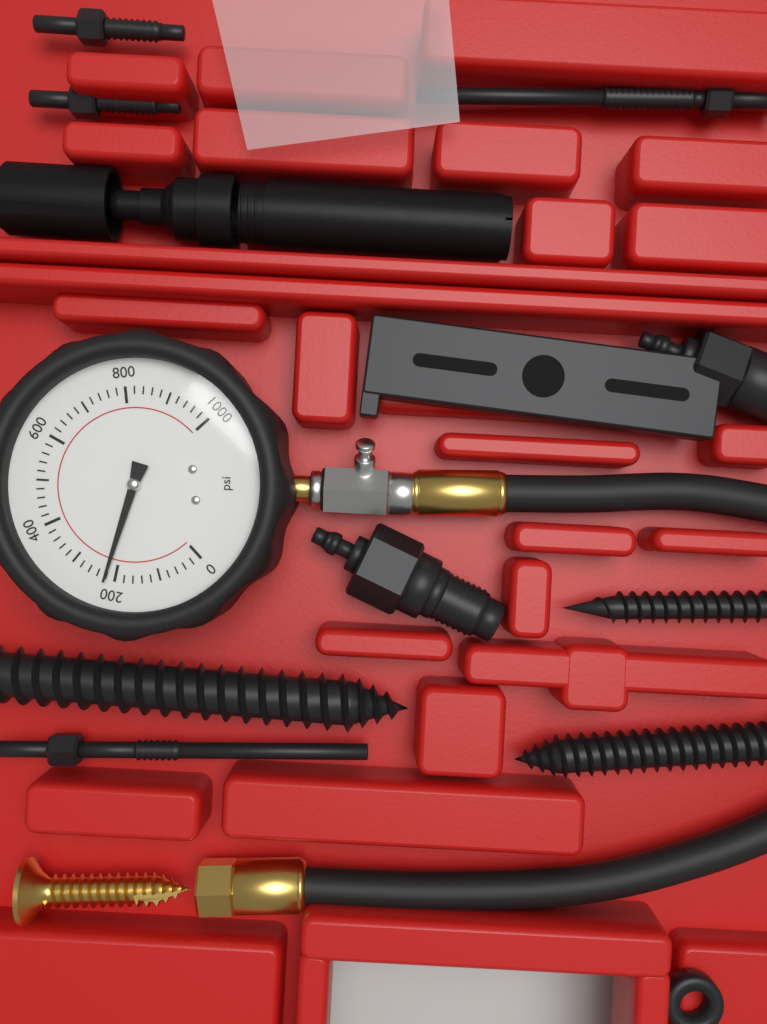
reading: 220 psi
